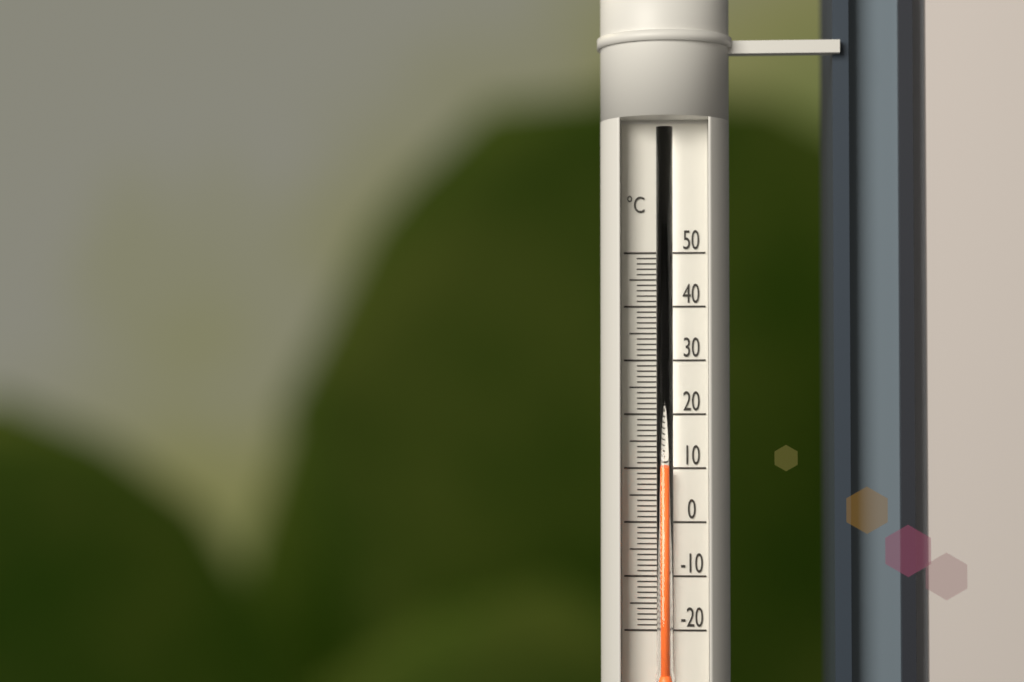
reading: 10 °C
